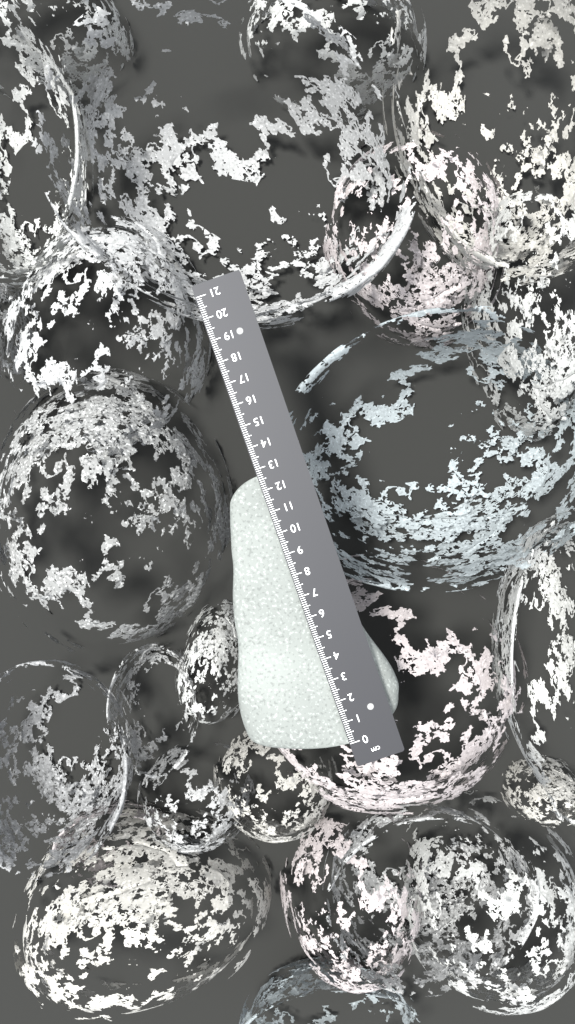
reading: 12.7 cm
